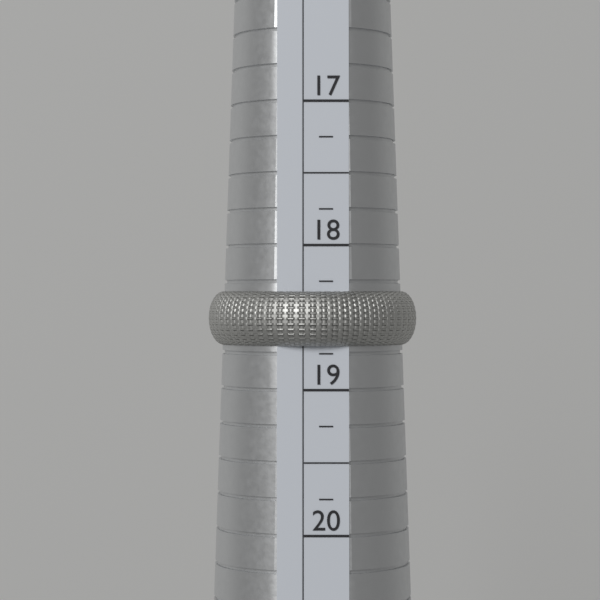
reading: 18.70 (no unit)
